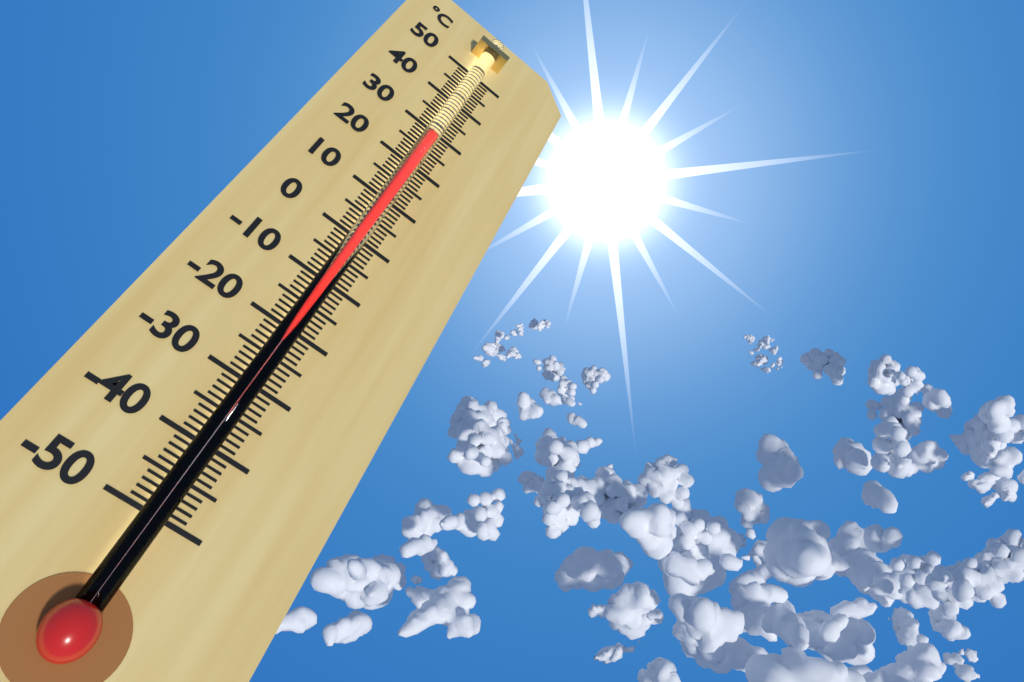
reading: 27 °C
